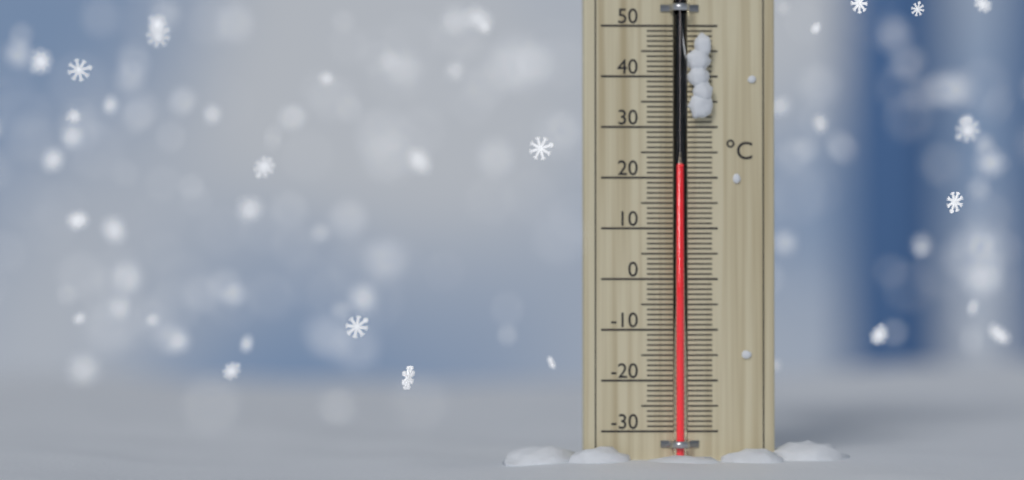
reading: 22 °C
